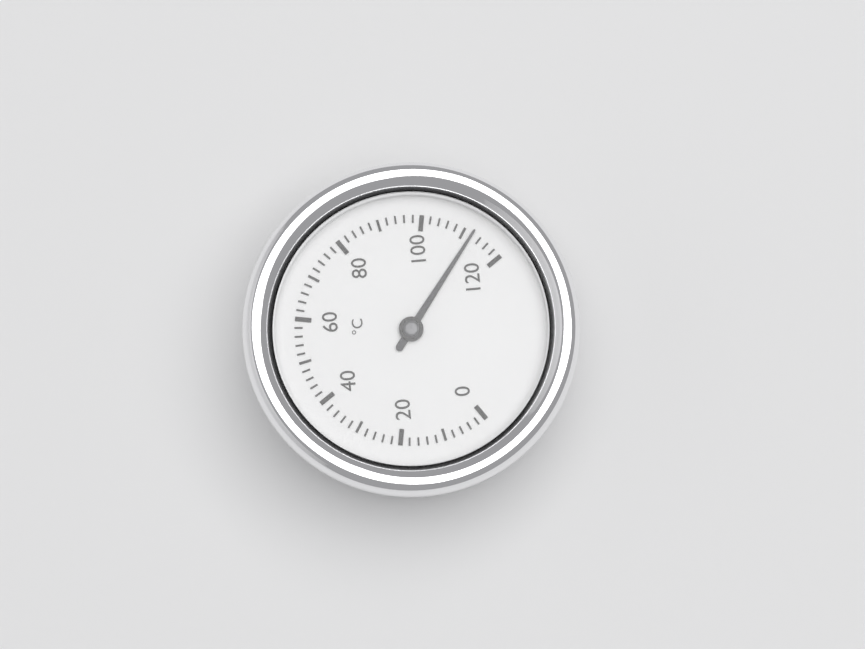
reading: 112 °C
